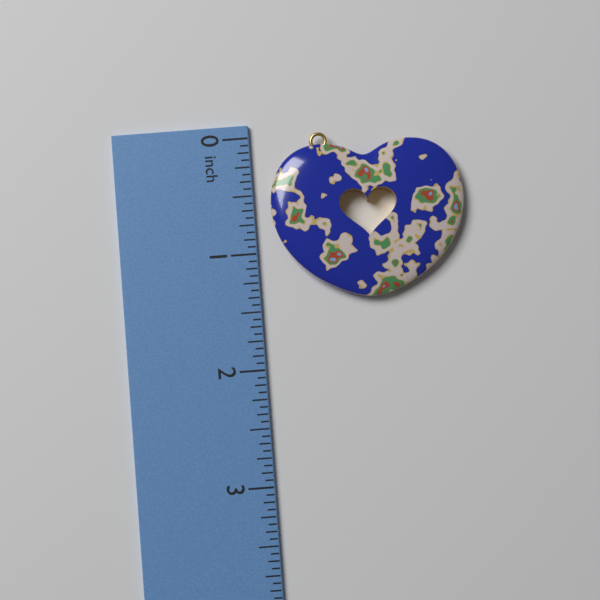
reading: 1.4375 in
